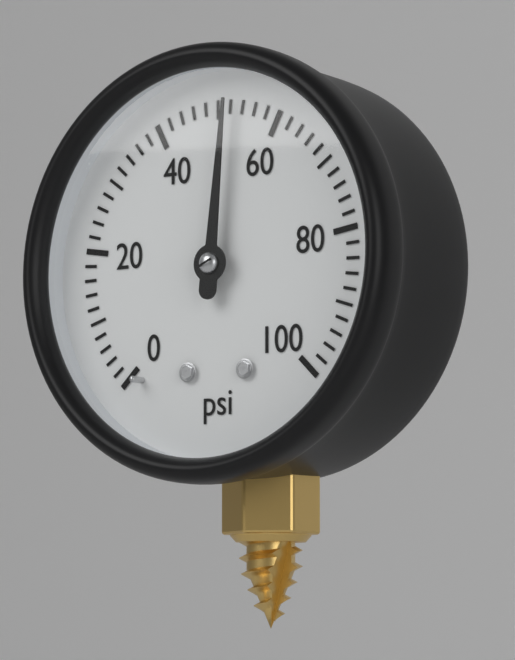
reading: 52 psi
